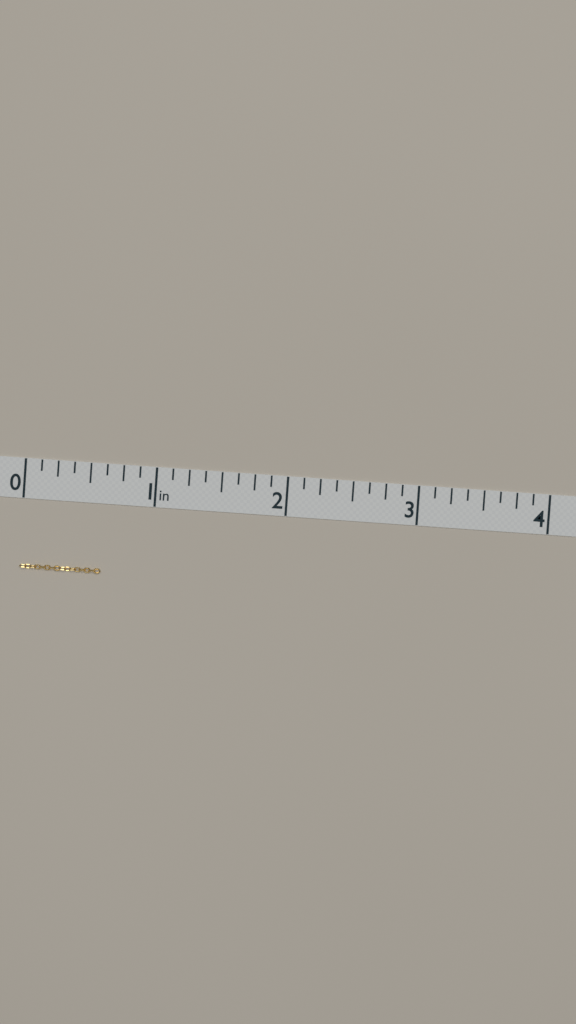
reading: 0.625 in
